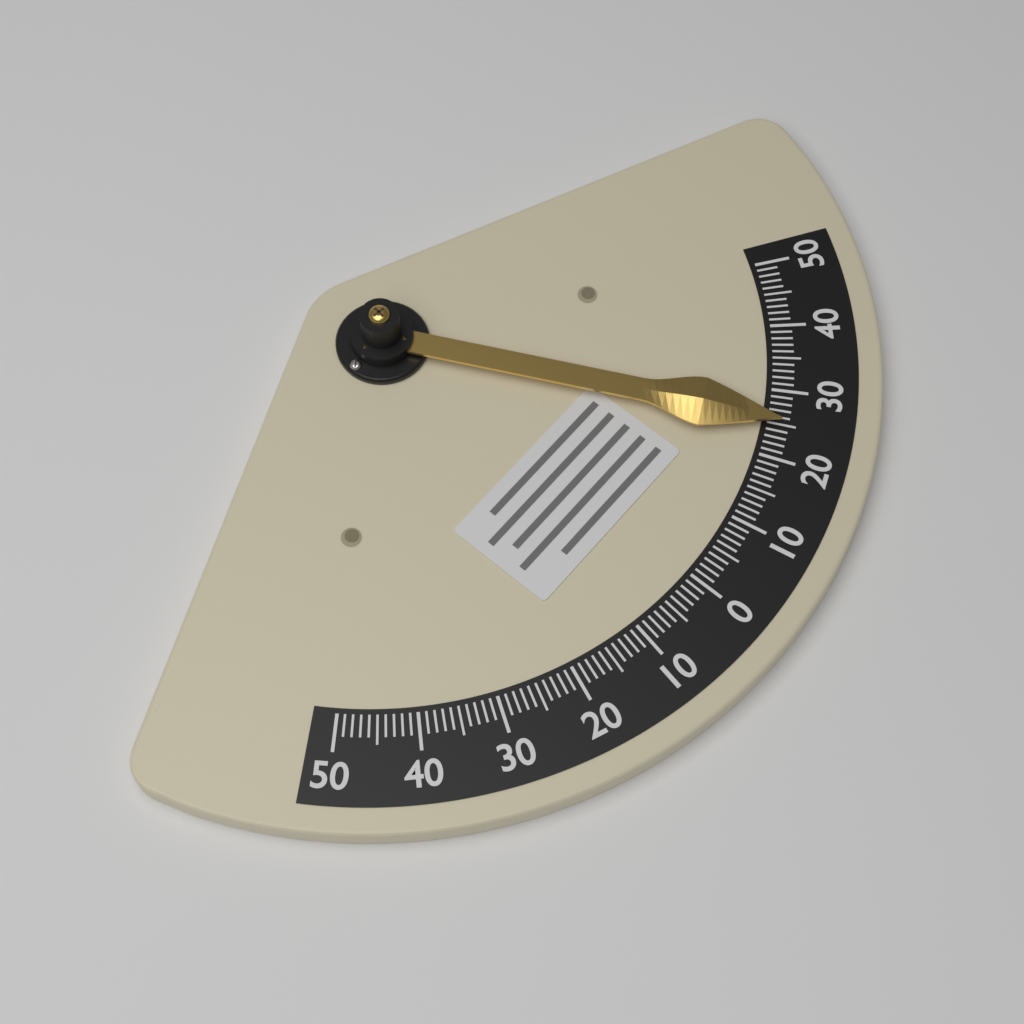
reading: 25 (no unit)
